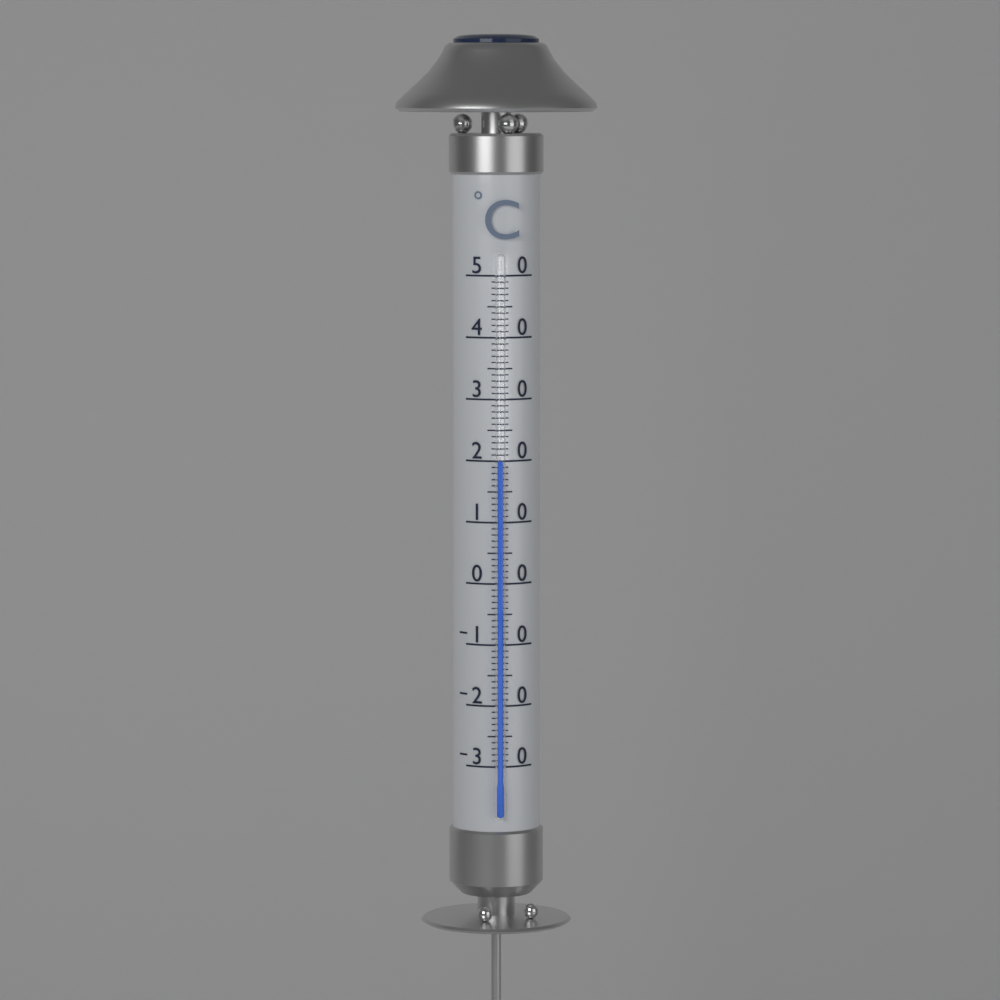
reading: 20 °C
